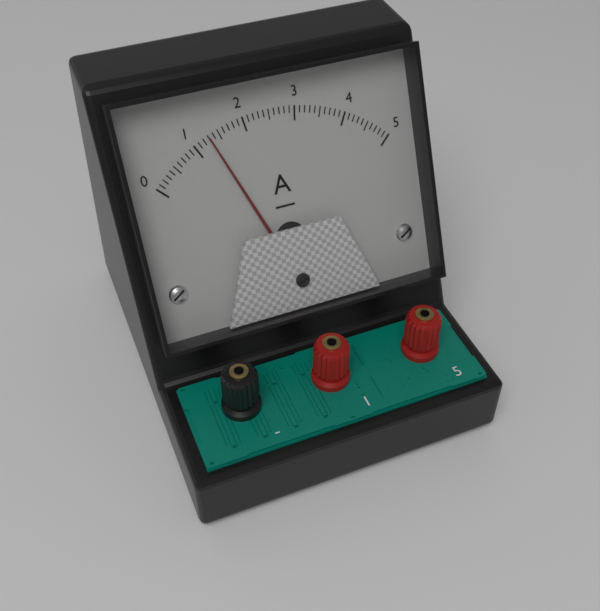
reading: 1.3 A
